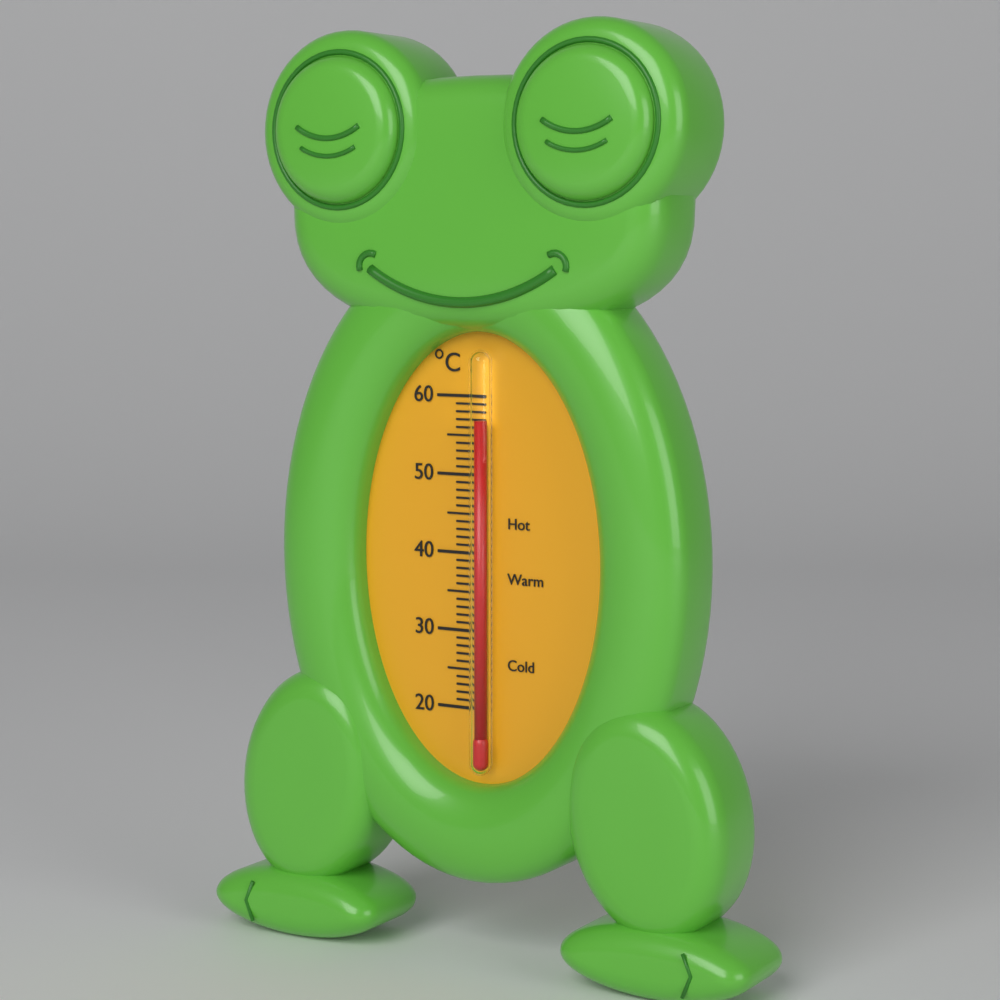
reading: 57 °C
